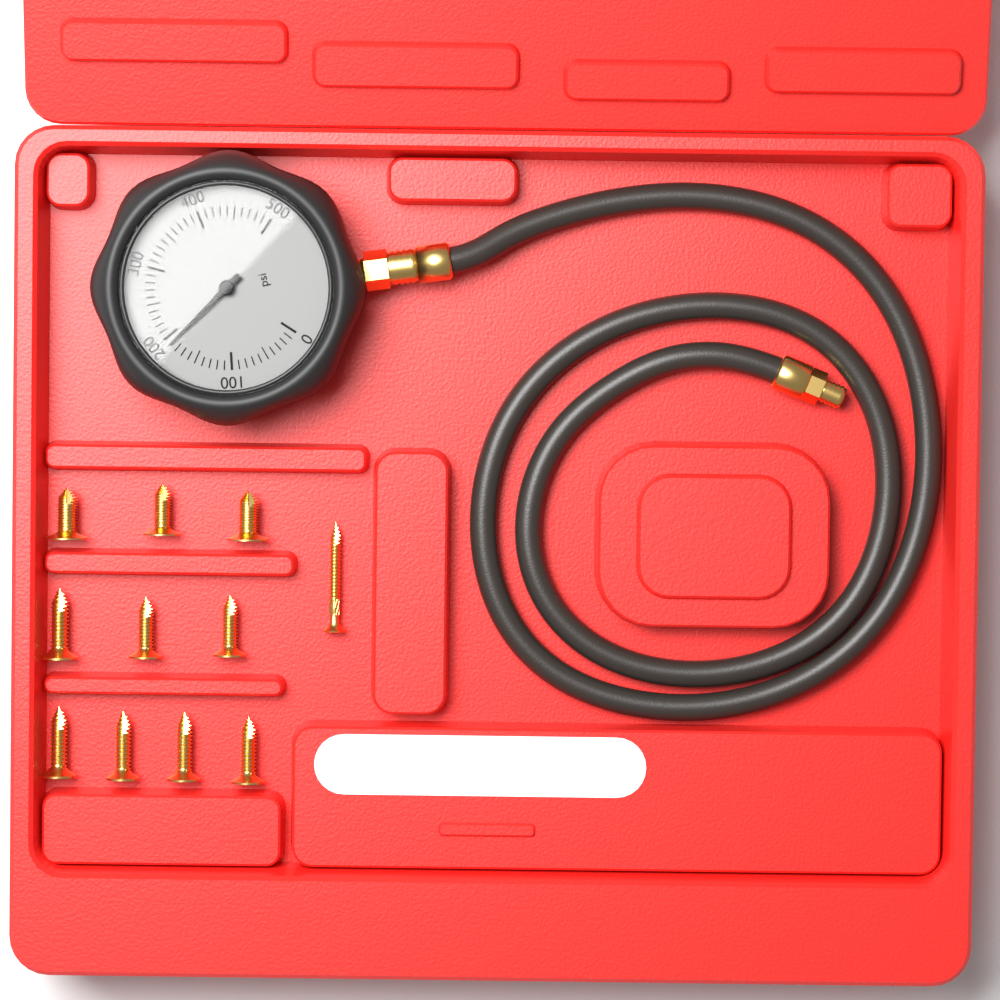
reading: 190 psi
